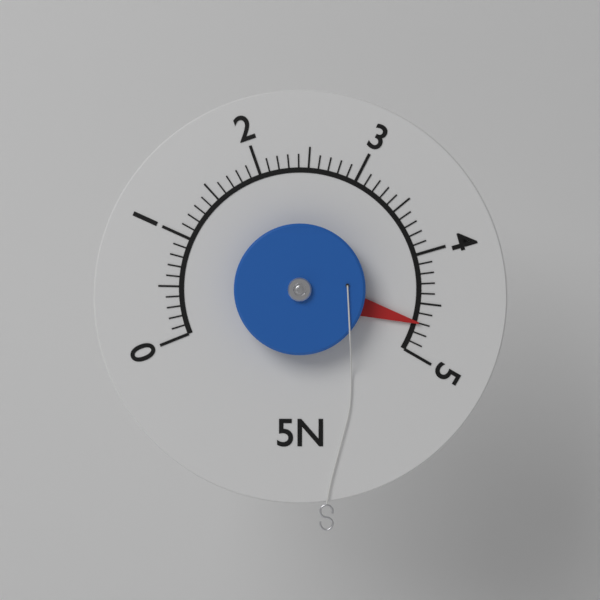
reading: 4.7 N
